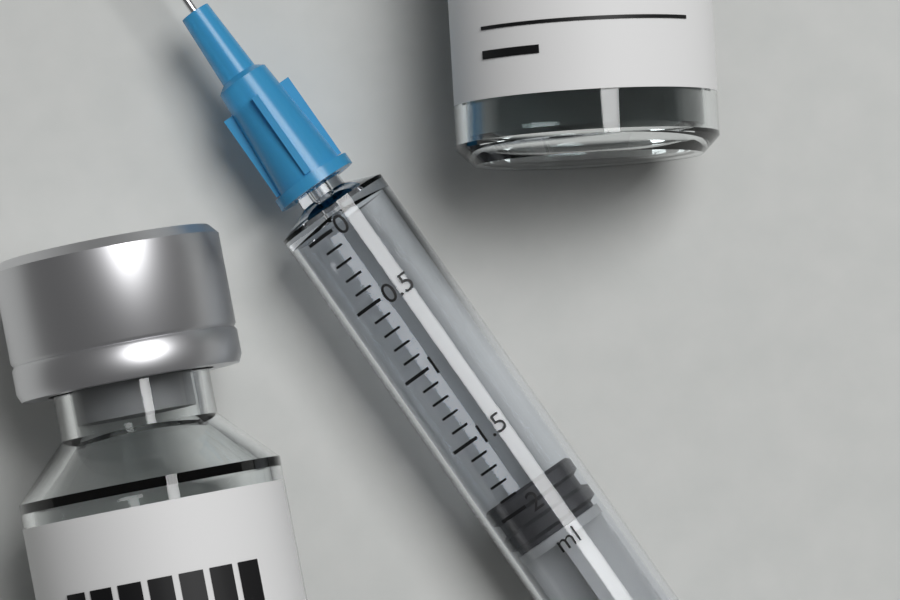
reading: 1.9 ml
